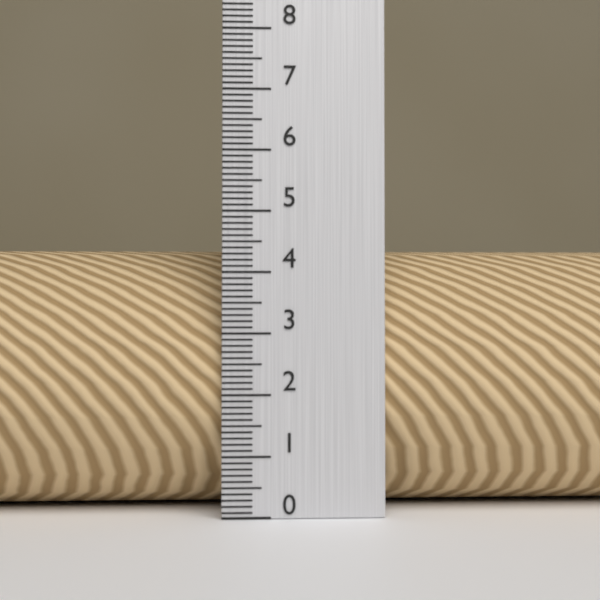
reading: 4.4 (no unit)
